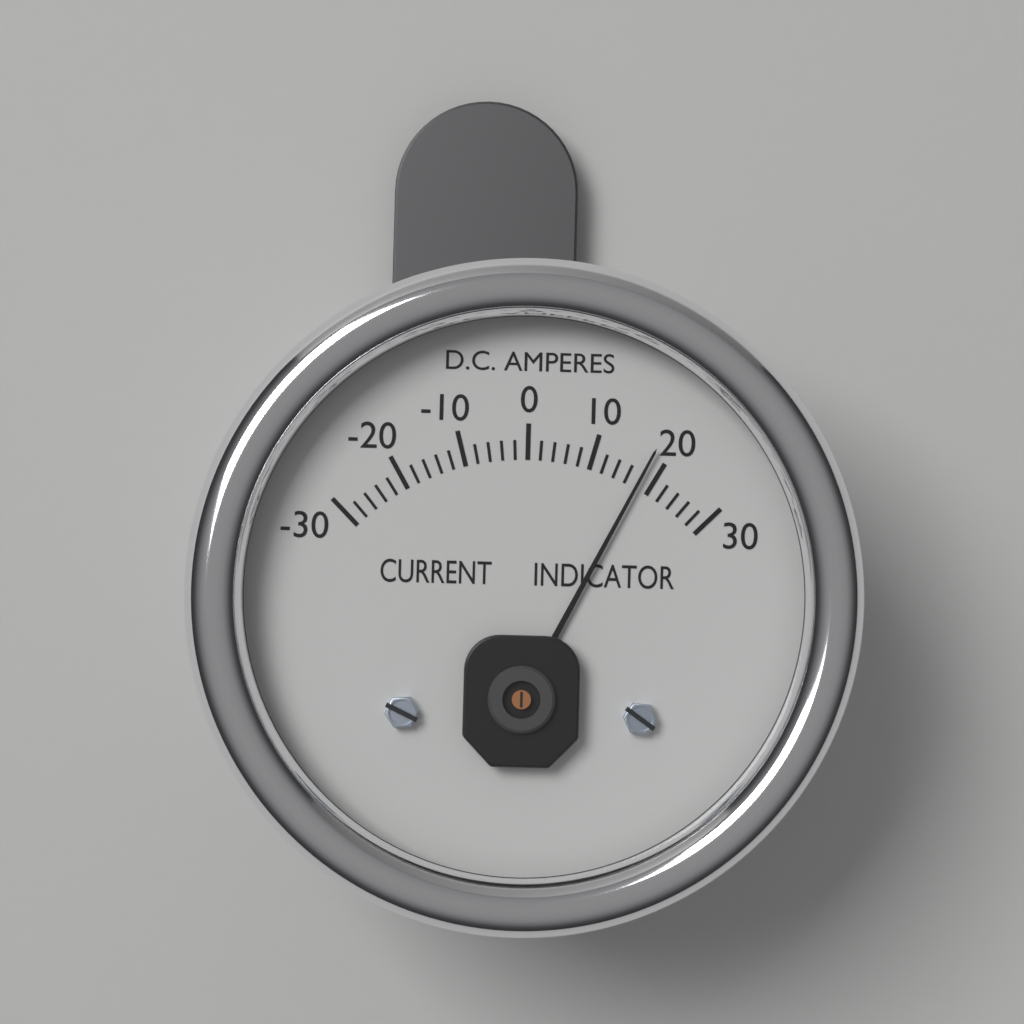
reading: 18 A
